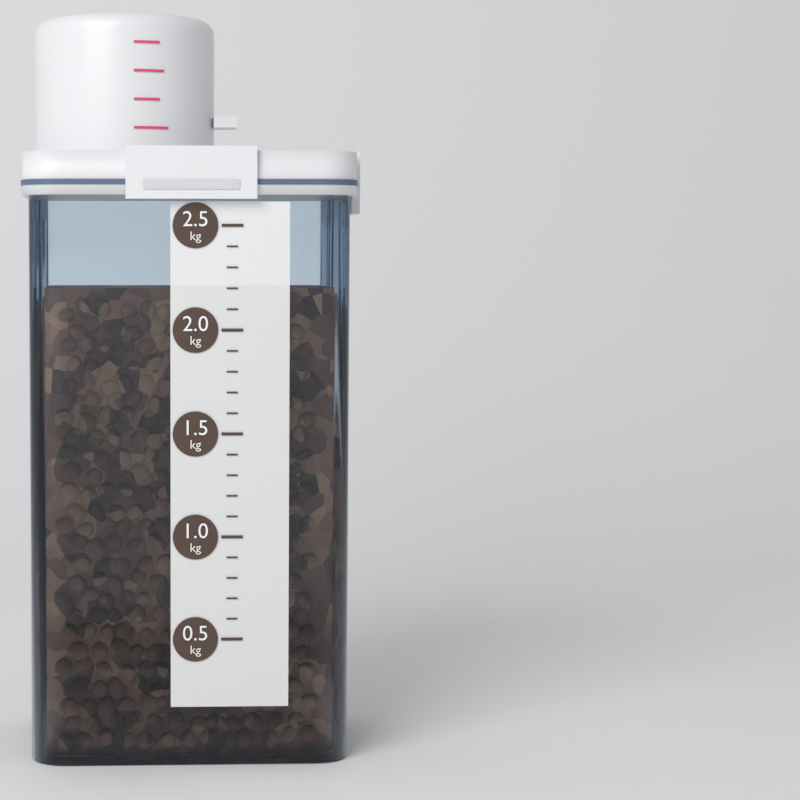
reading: 2.2 kg
